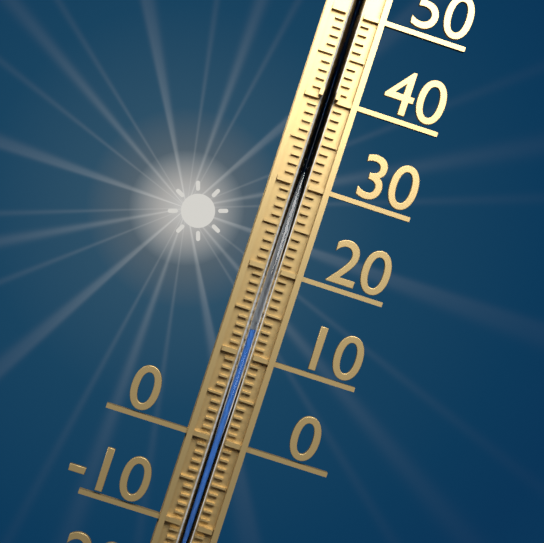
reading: 13 °C
